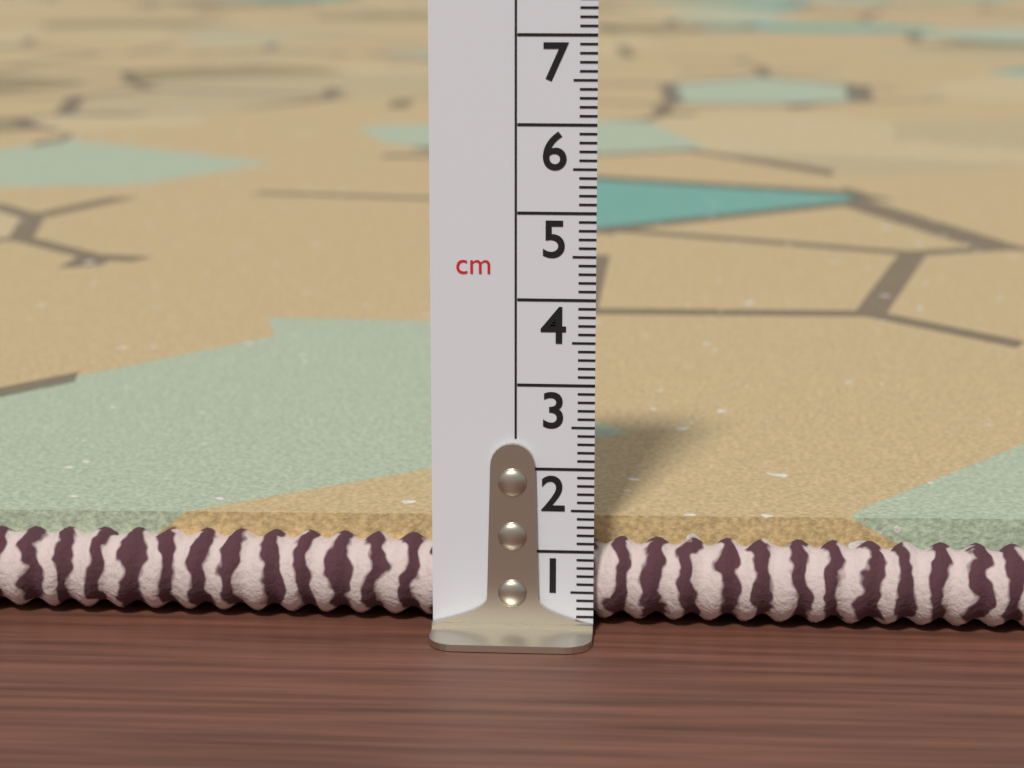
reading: 1.2 cm
